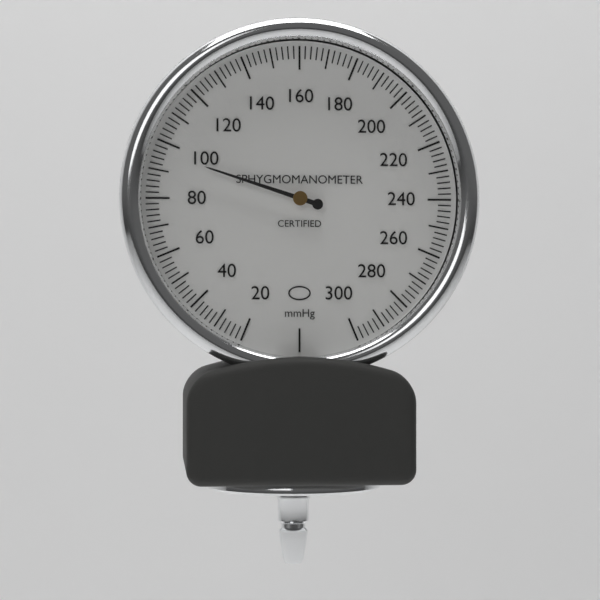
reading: 96 mmHg
